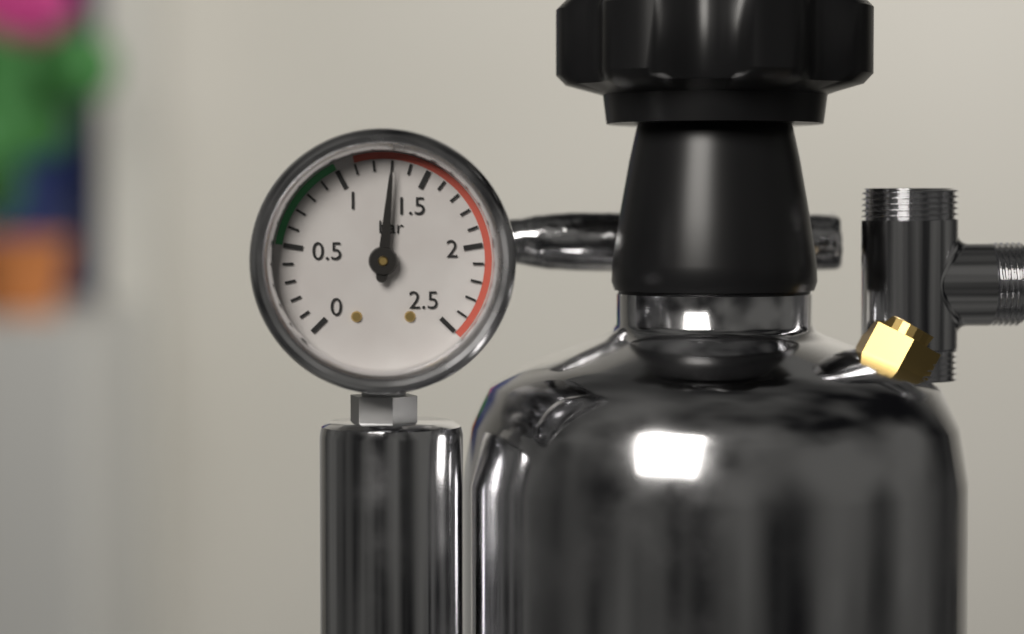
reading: 1.3 bar
